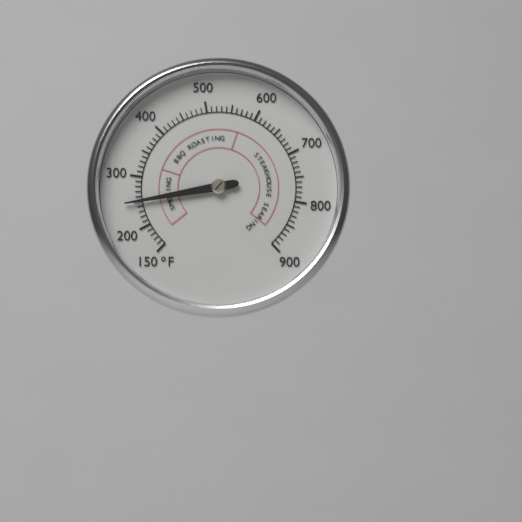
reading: 250 °F
